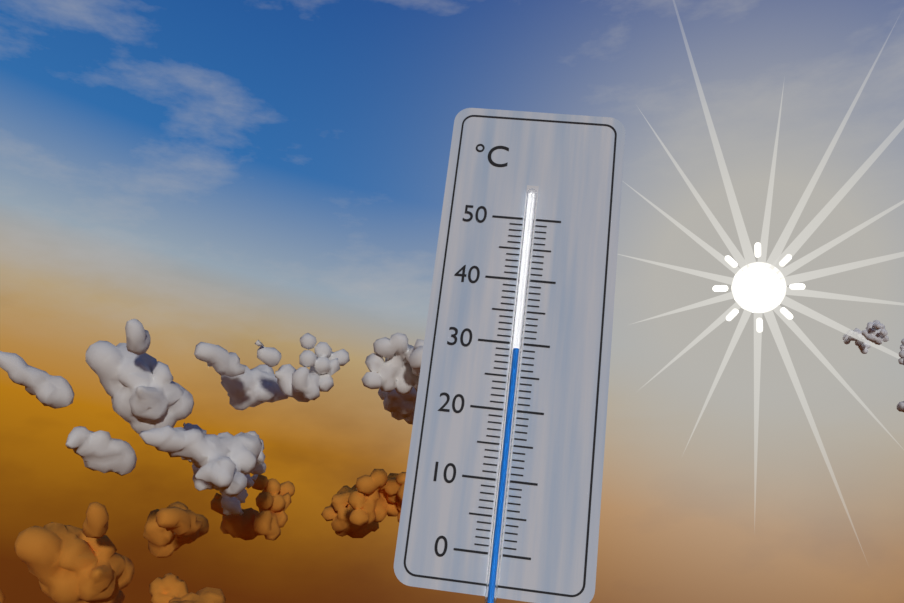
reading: 29 °C
